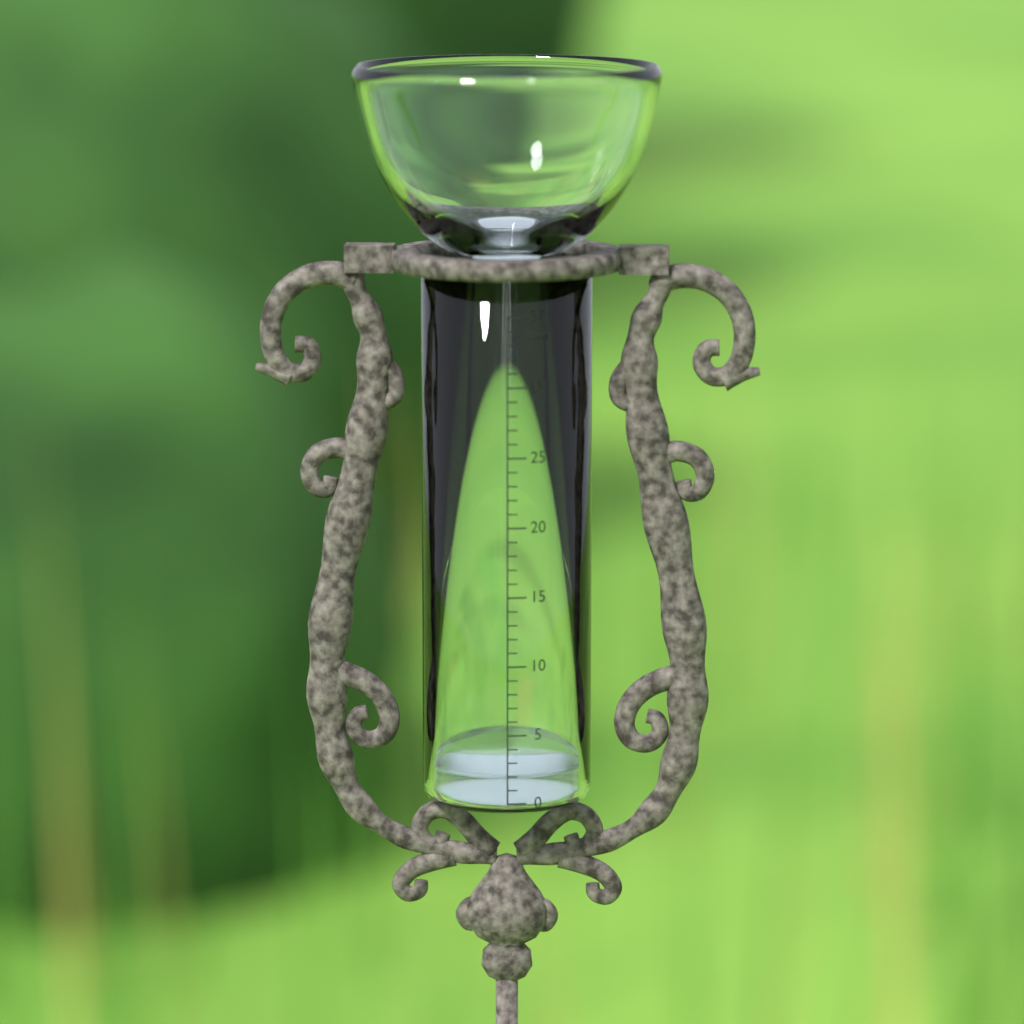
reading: 2 mm
